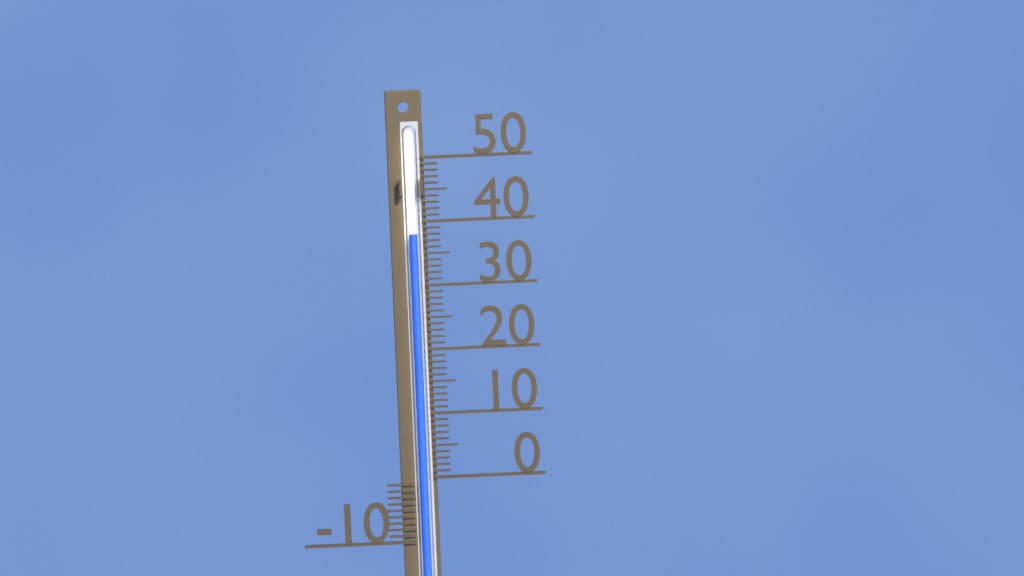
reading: 38 (no unit)
